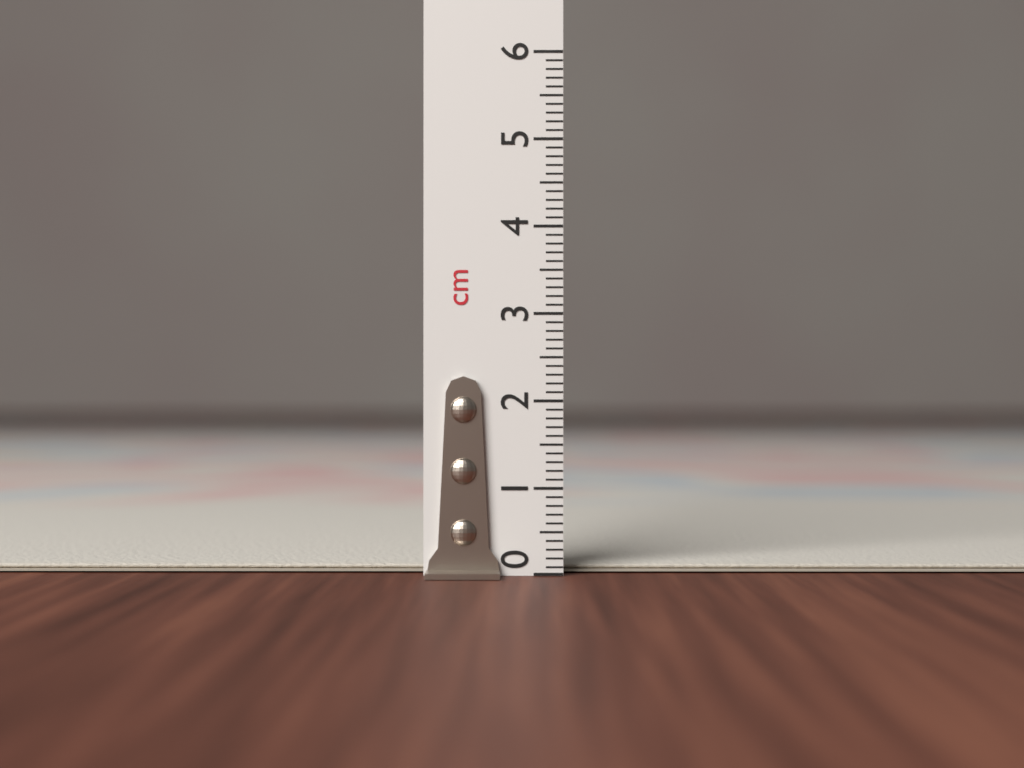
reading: 0.1 cm
